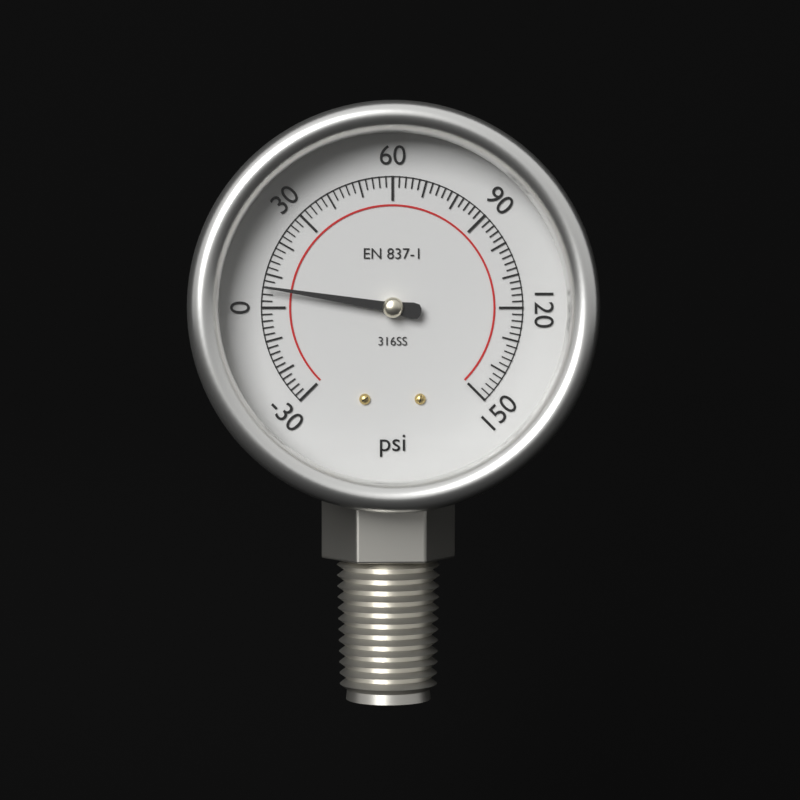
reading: 6 psi
